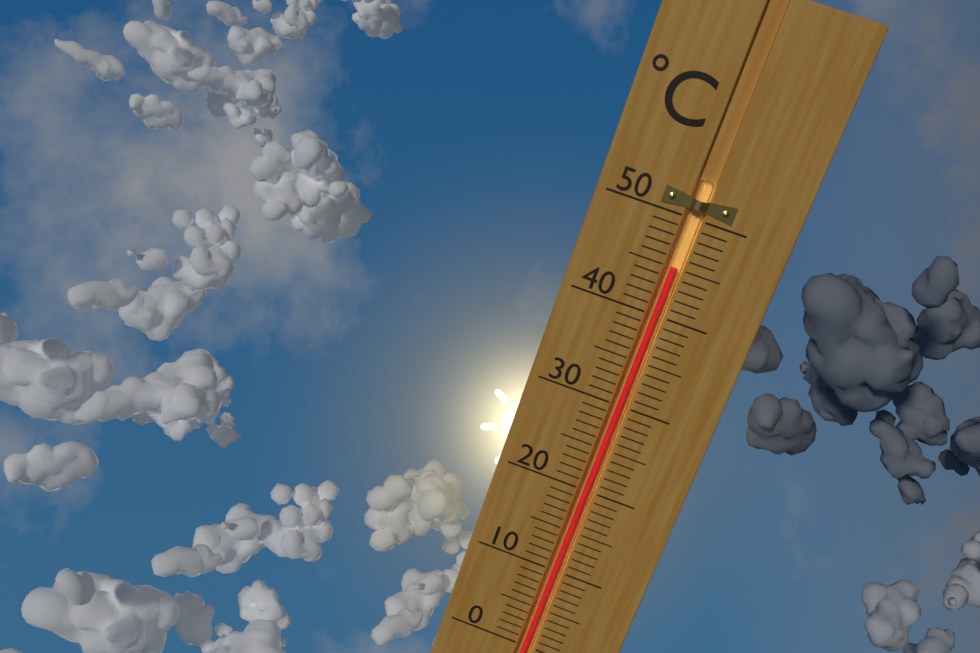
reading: 45 °C
